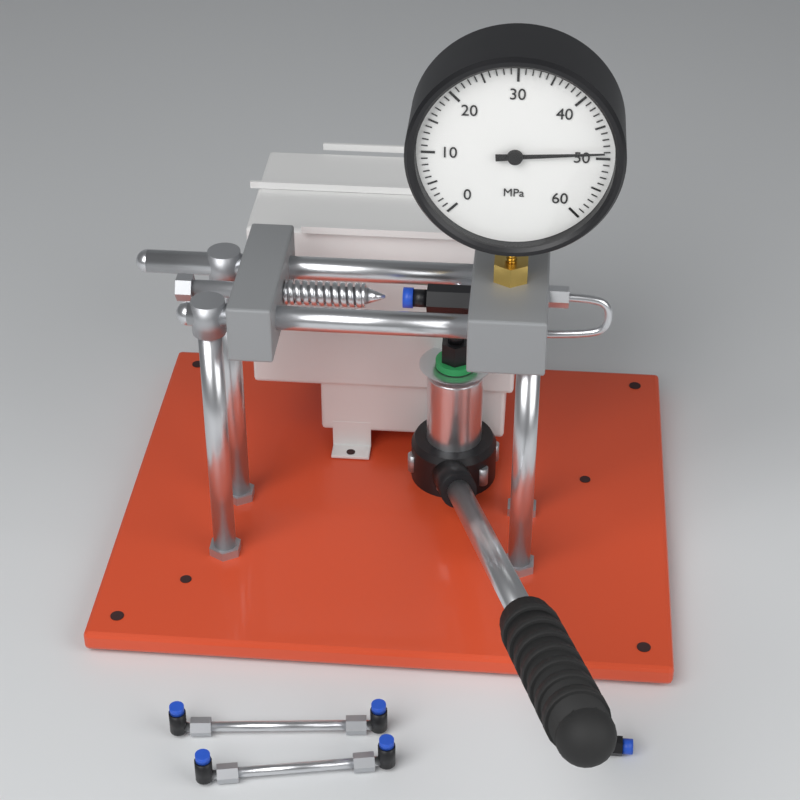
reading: 49 MPa
